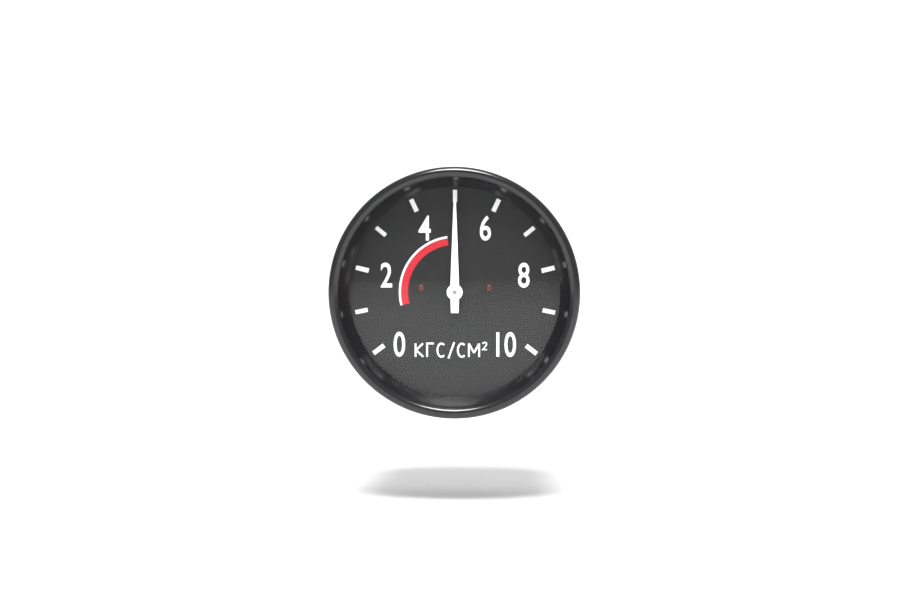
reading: 5 кгс/см²
